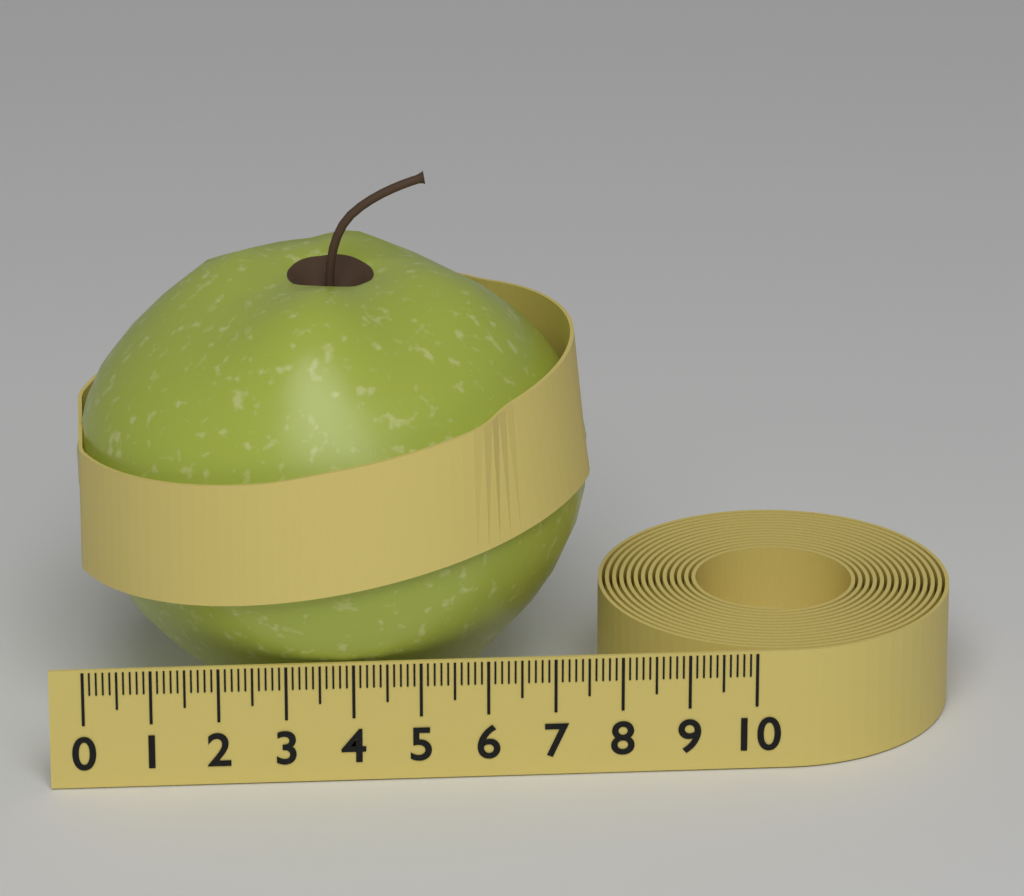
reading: 7.7 (no unit)
